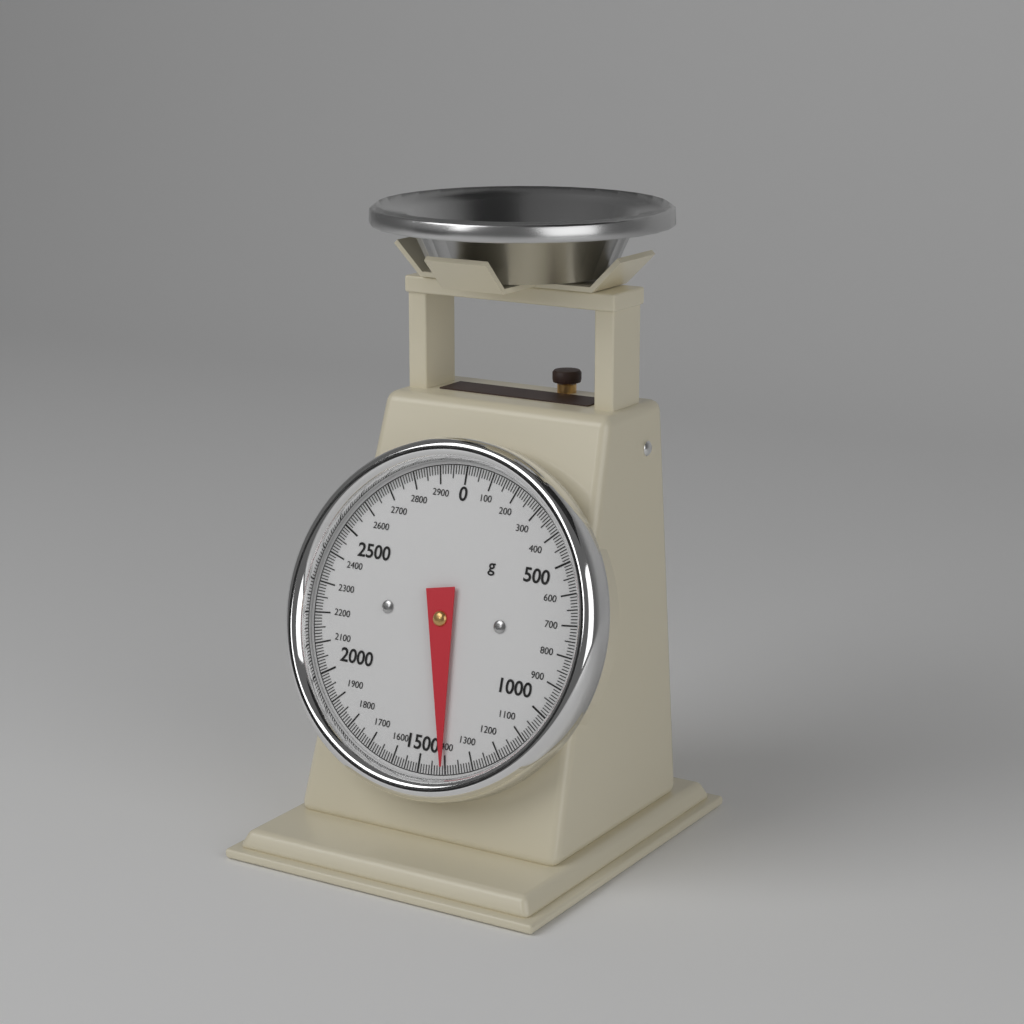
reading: 1410 g
